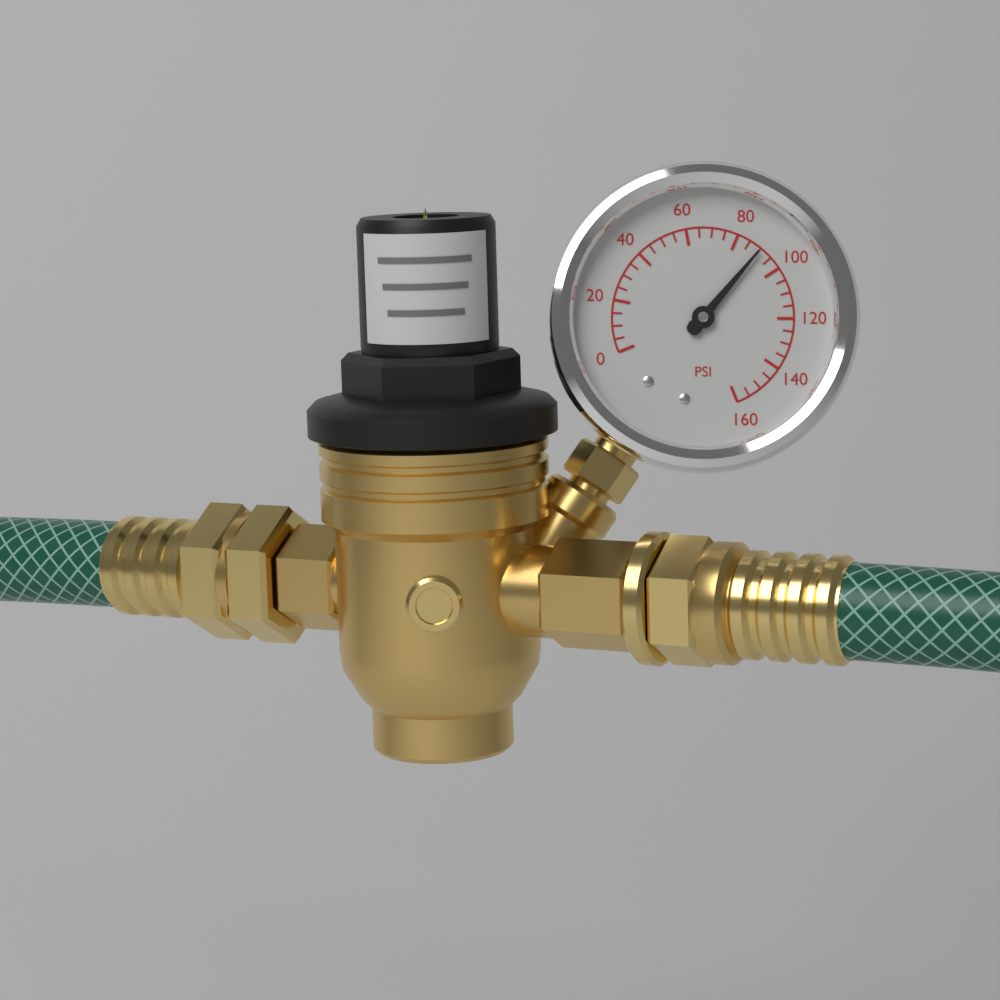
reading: 90 psi
